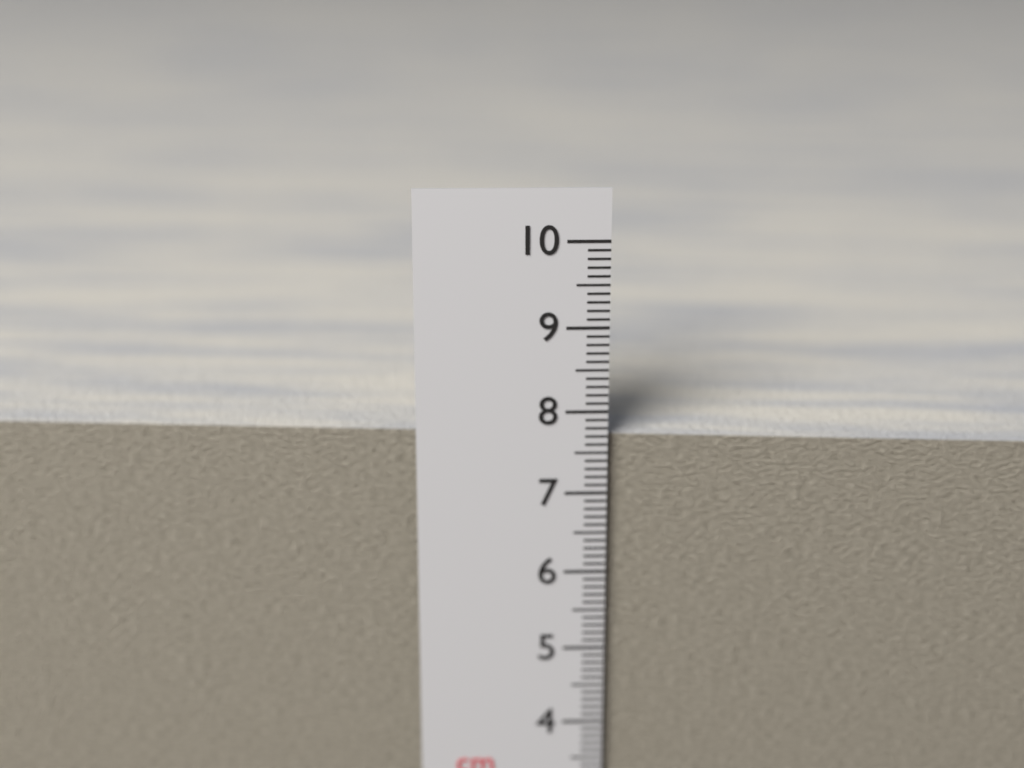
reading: 7.7 cm
